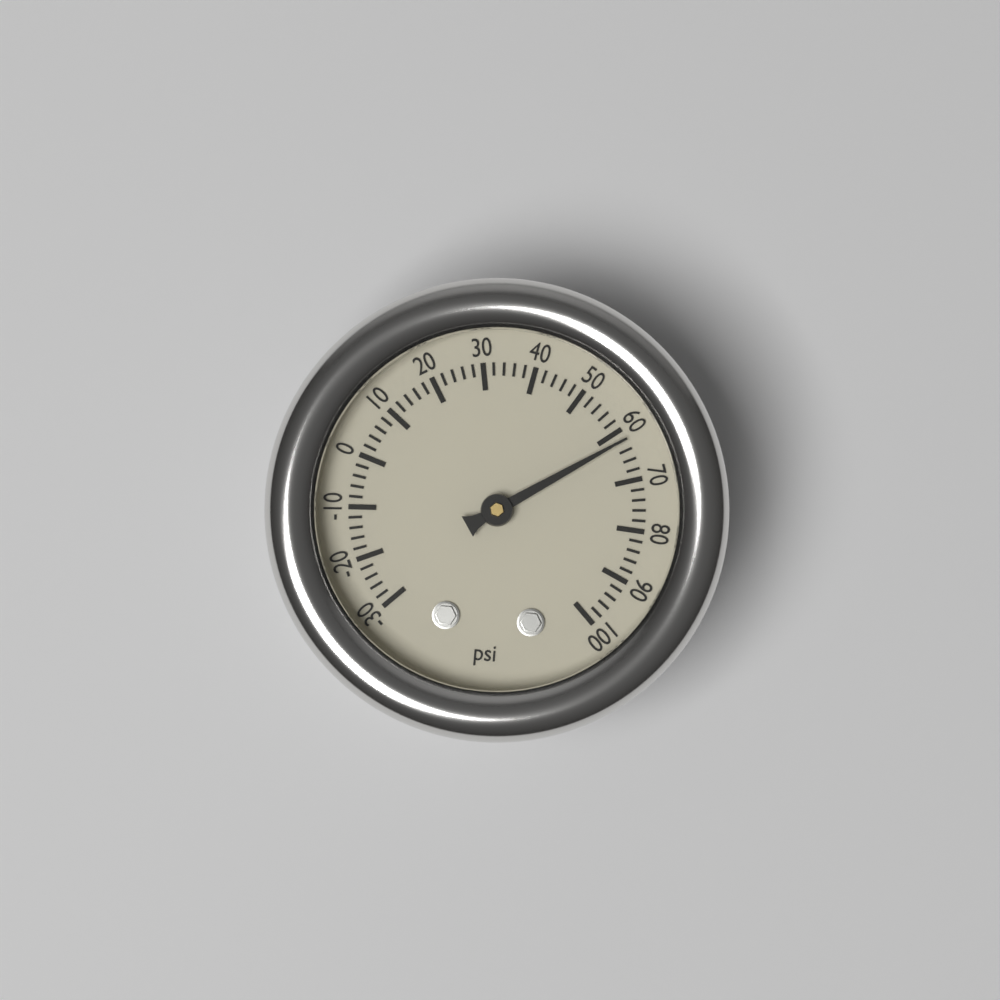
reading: 62 psi
